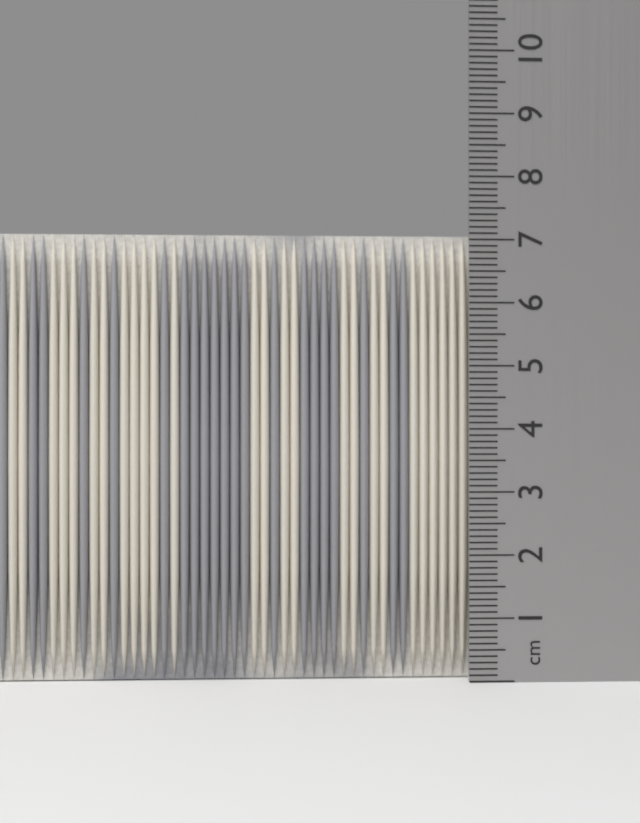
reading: 7.1 cm
